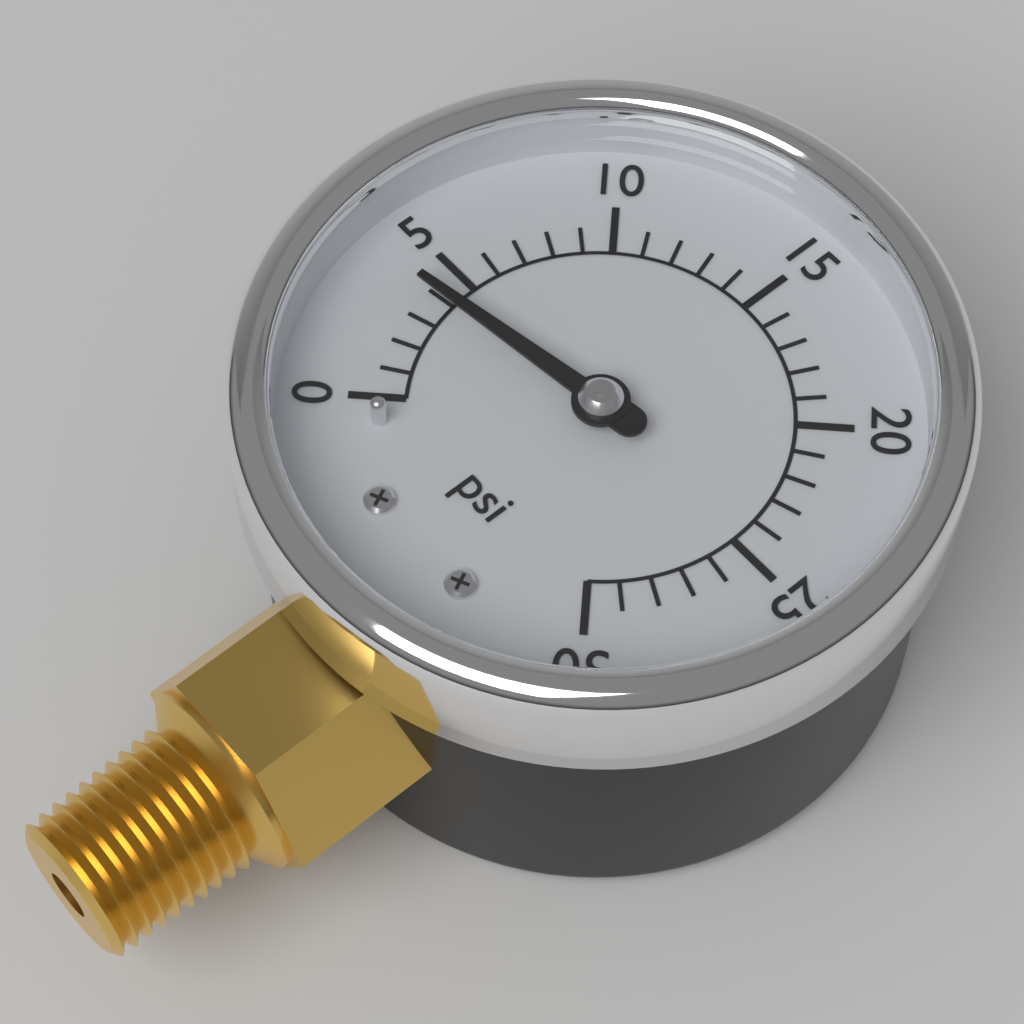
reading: 4 psi
